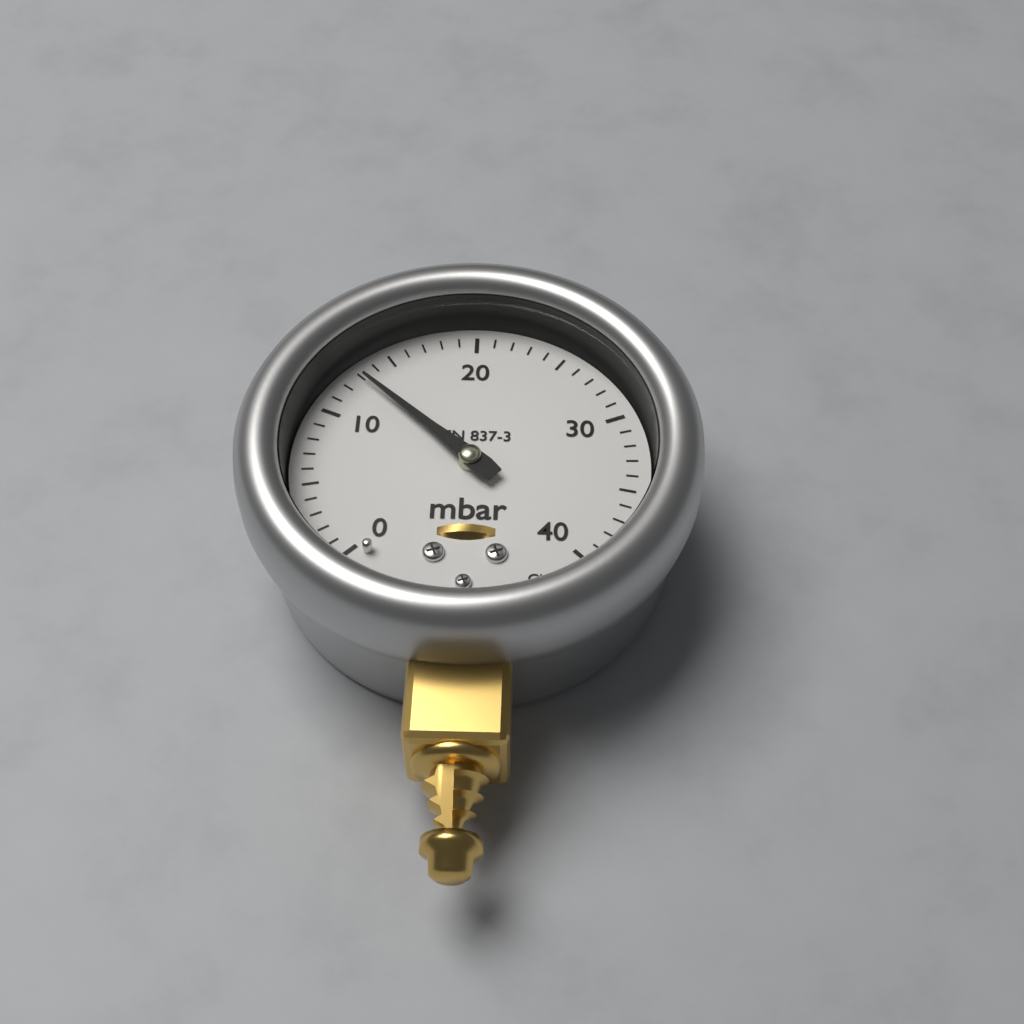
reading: 13 mbar
